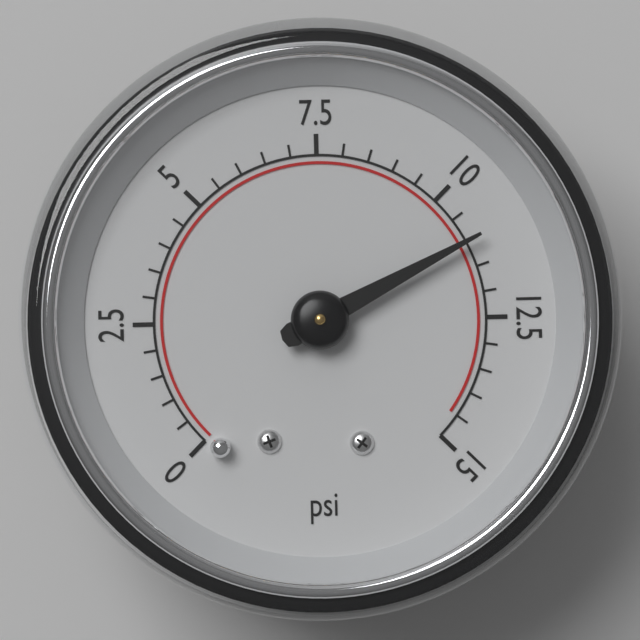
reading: 11.0 psi
